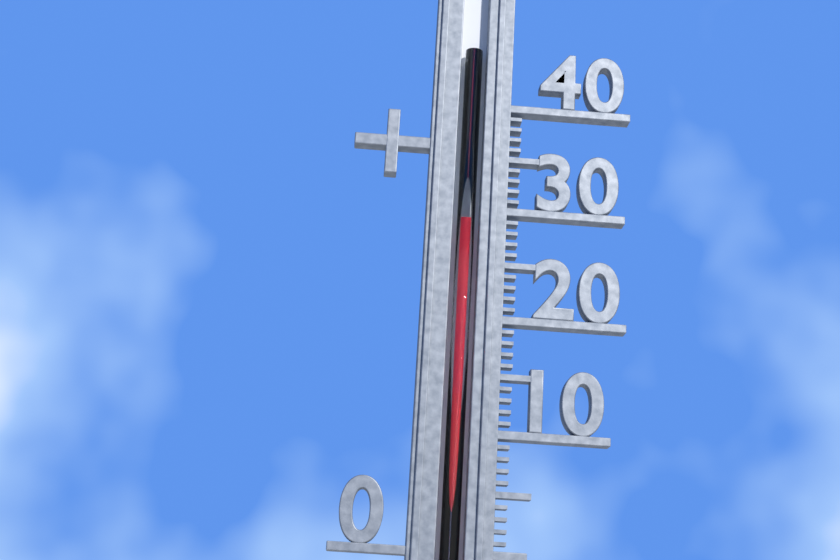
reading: 29 (no unit)
